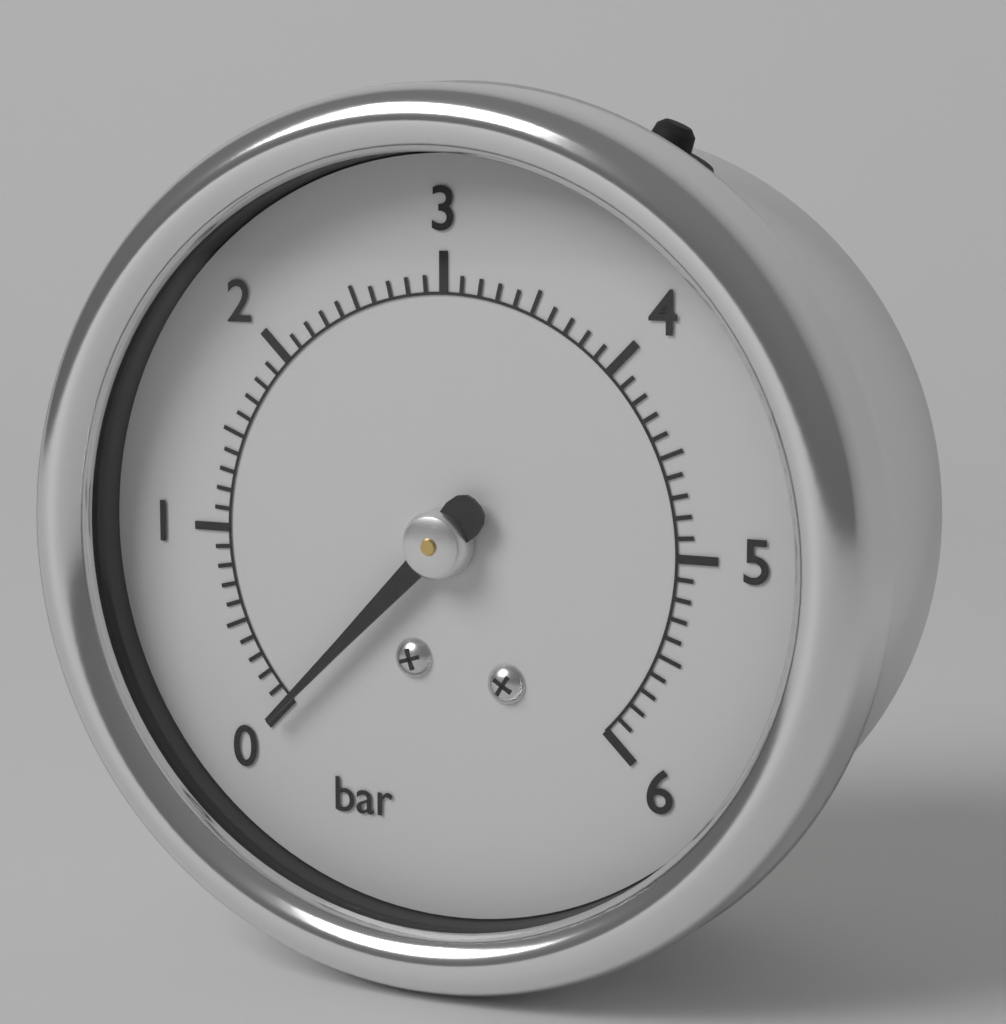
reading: 0.0 bar
